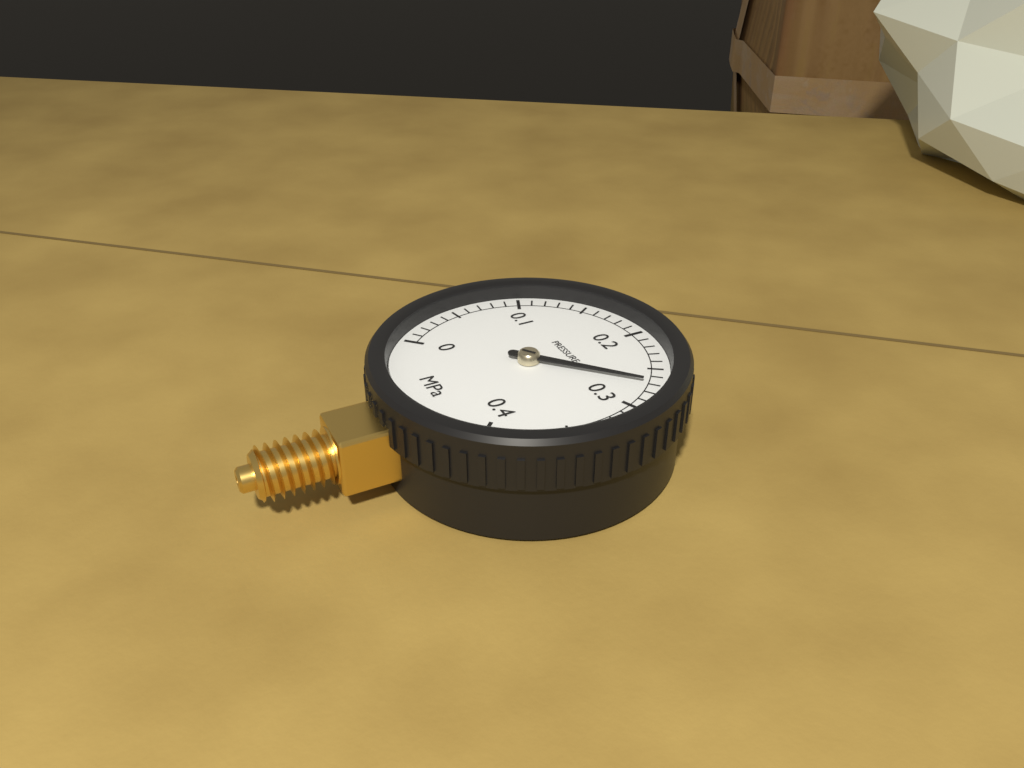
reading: 0.27 MPa
